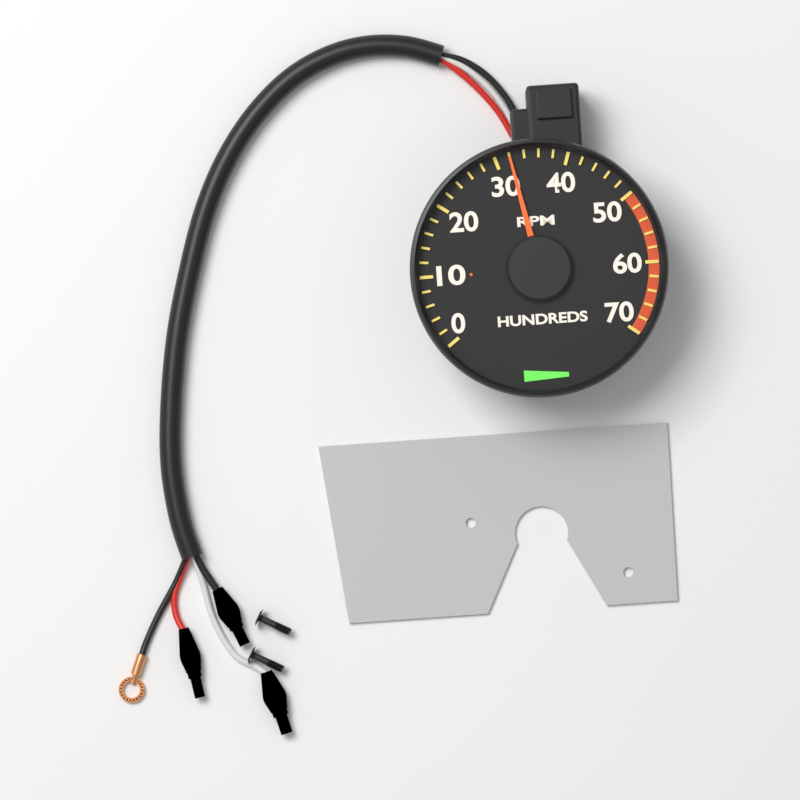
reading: 3200 RPM
